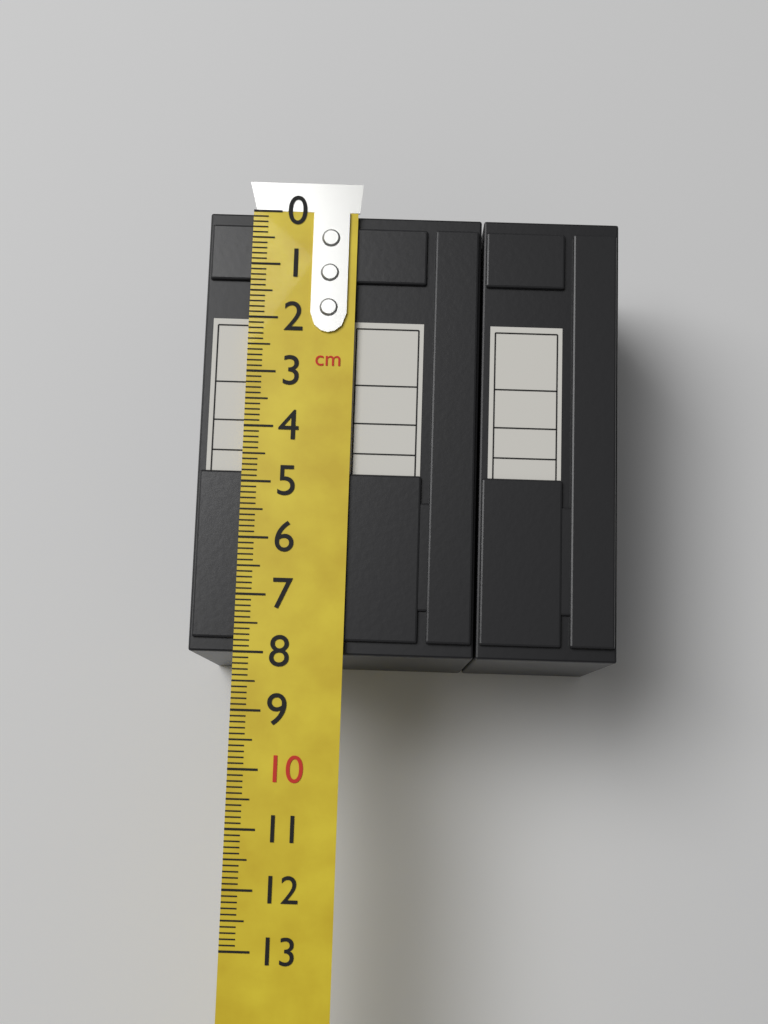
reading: 8.0 cm
